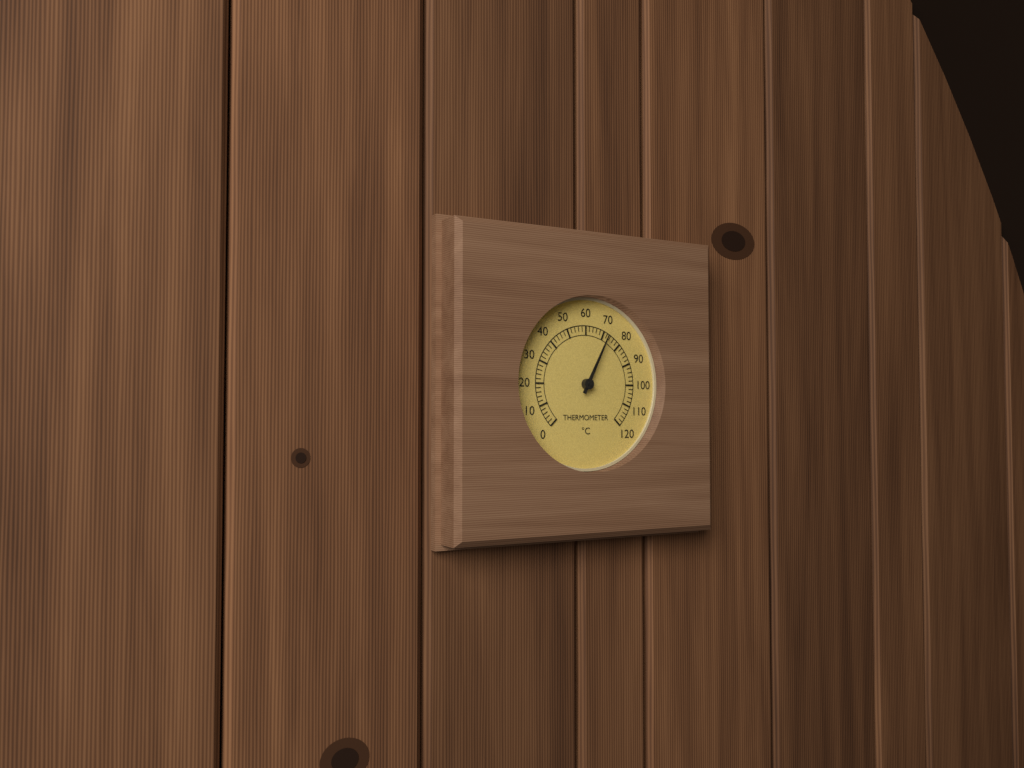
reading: 72 °C
